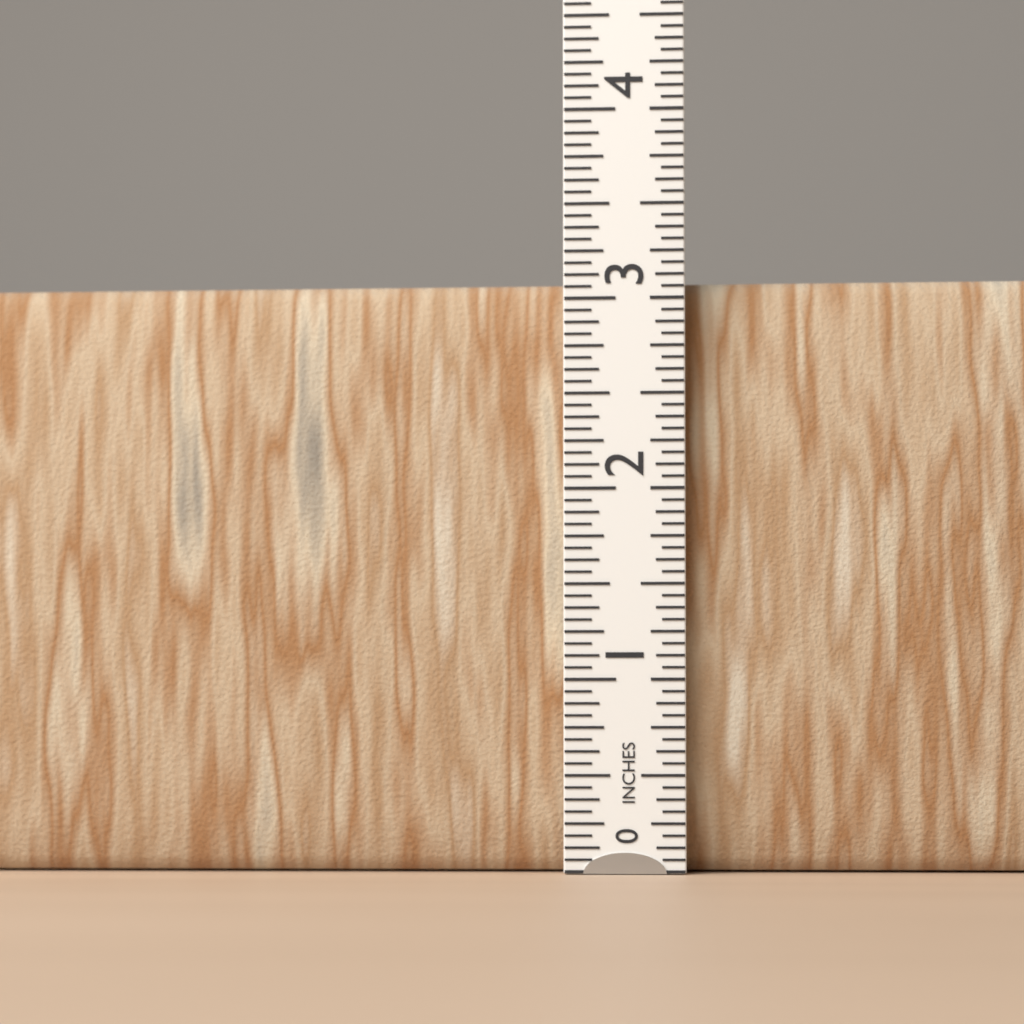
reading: 3.1250 in
